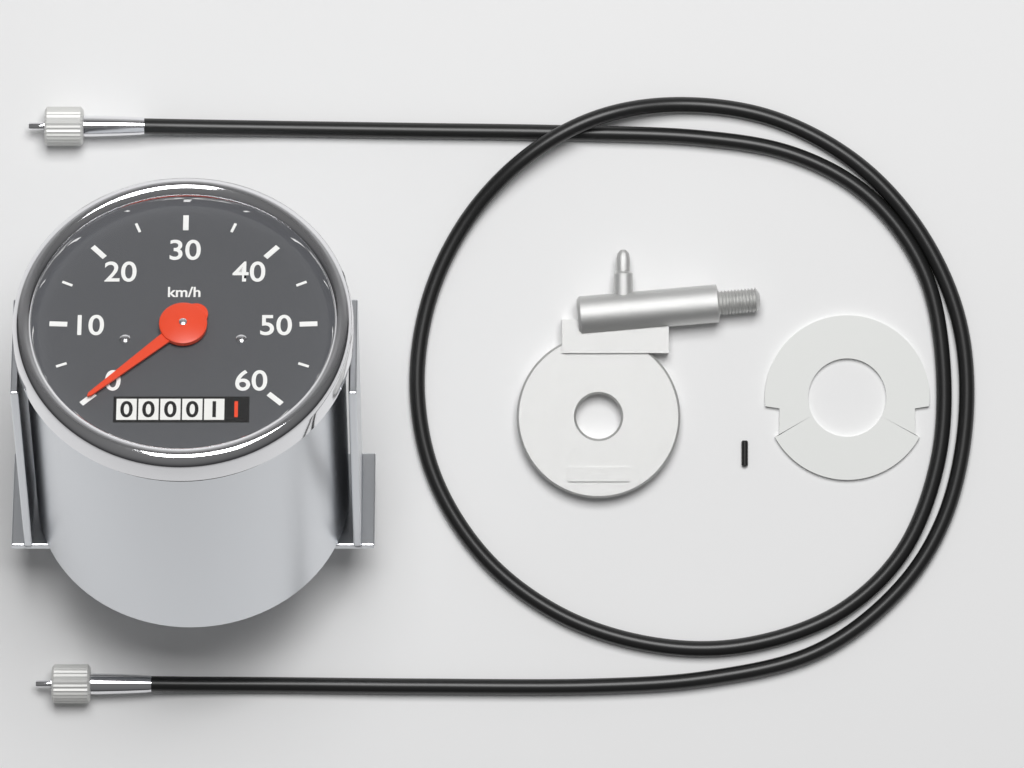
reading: 0 km/h
